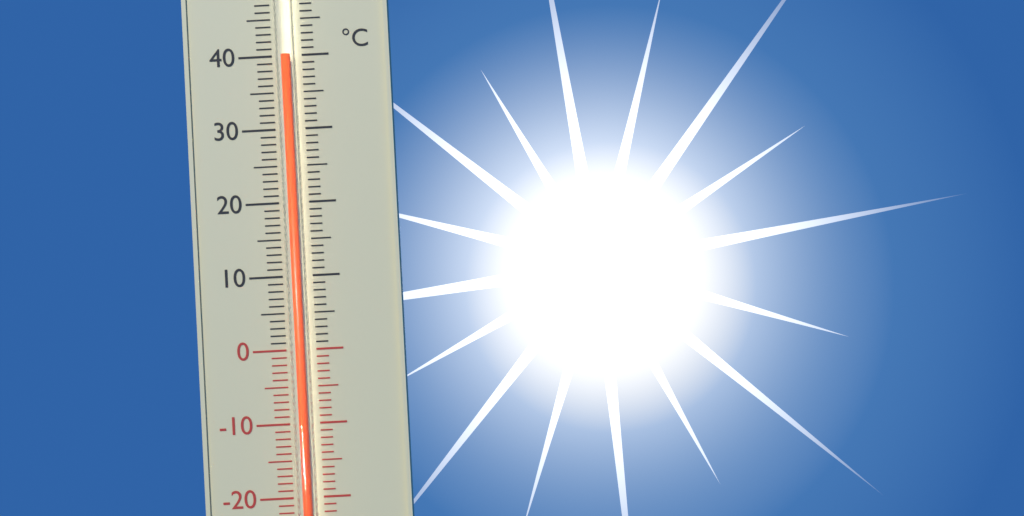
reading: 40 °C
